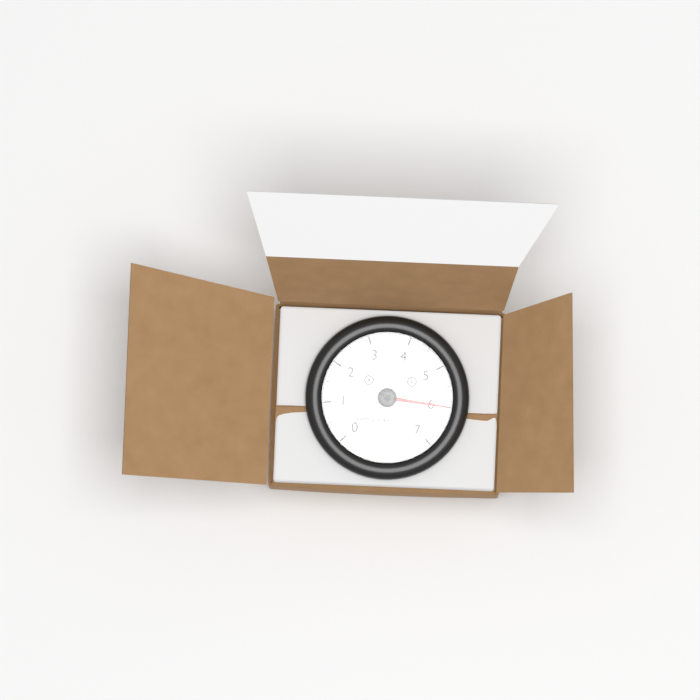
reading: 6.0 RPM x 1000
